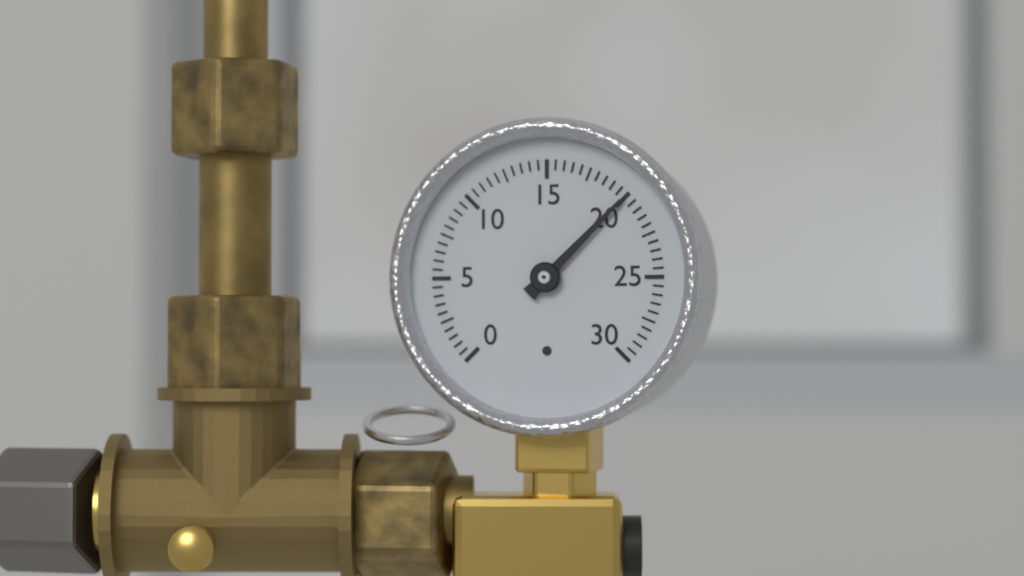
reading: 20.0 (no unit)
